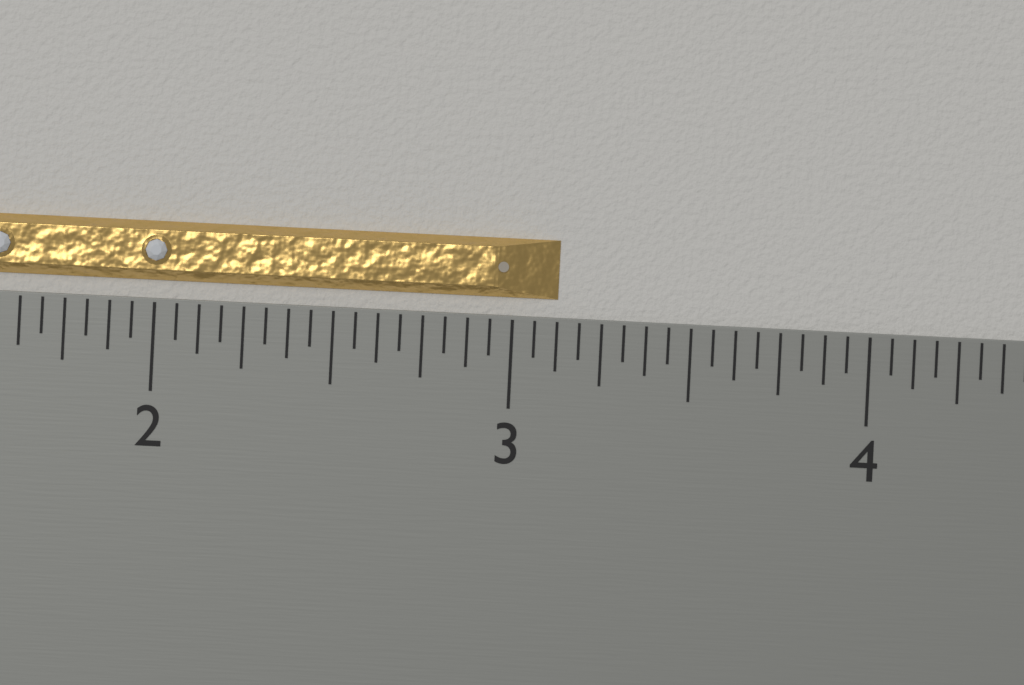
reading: 3.1250 inch
